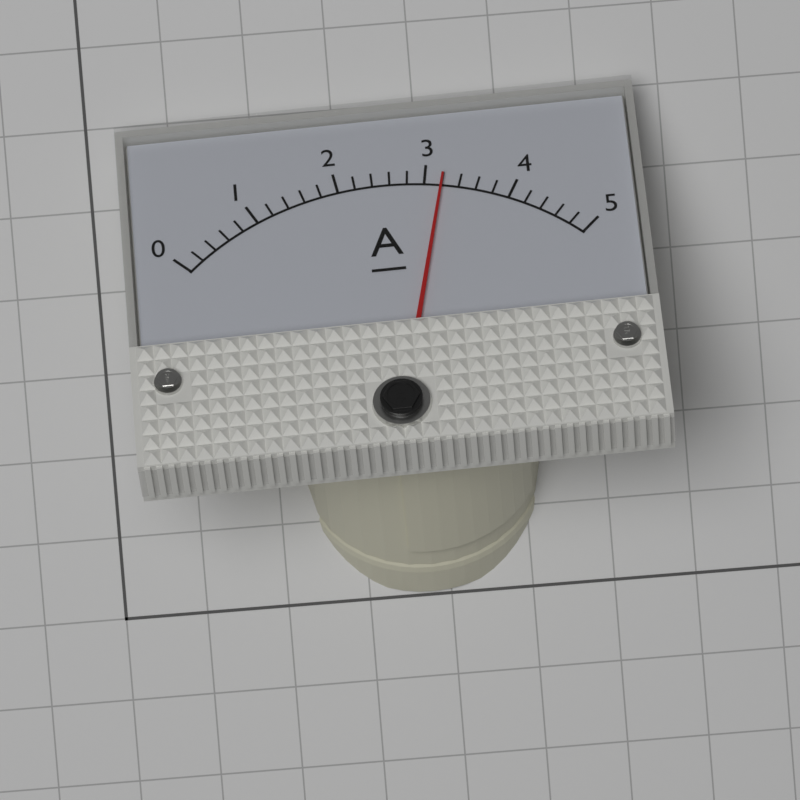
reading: 3.2 A
